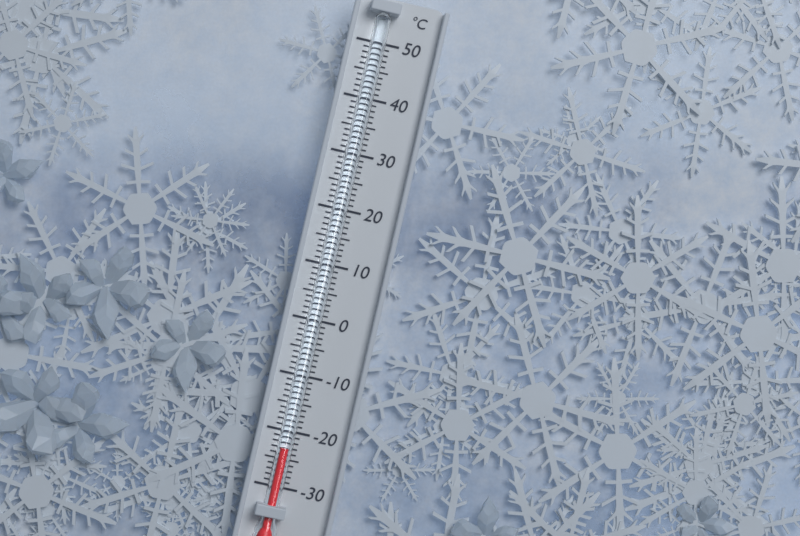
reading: -23 °C
